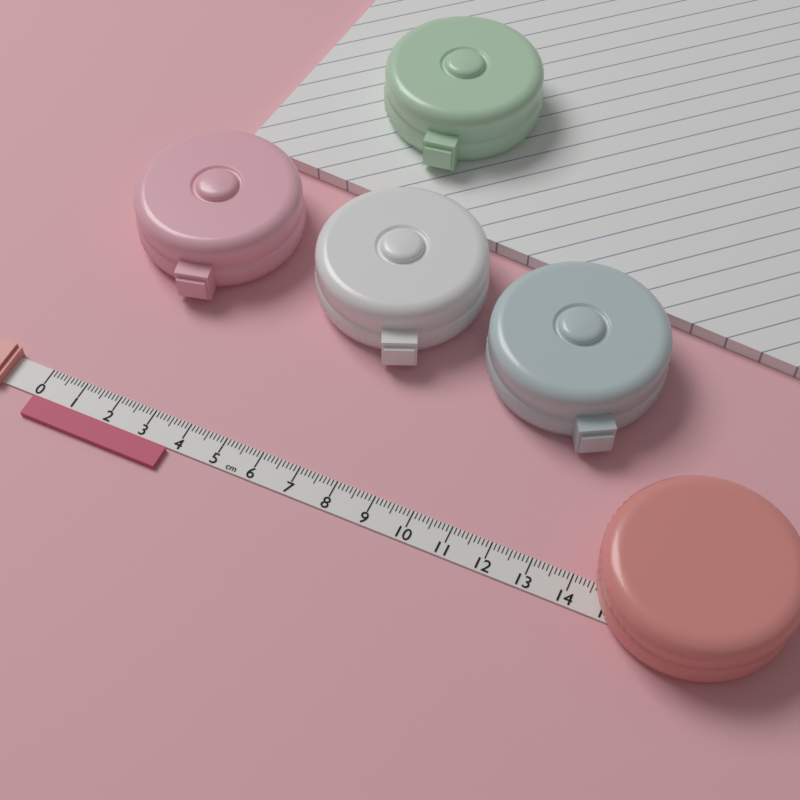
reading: 3.8 cm
